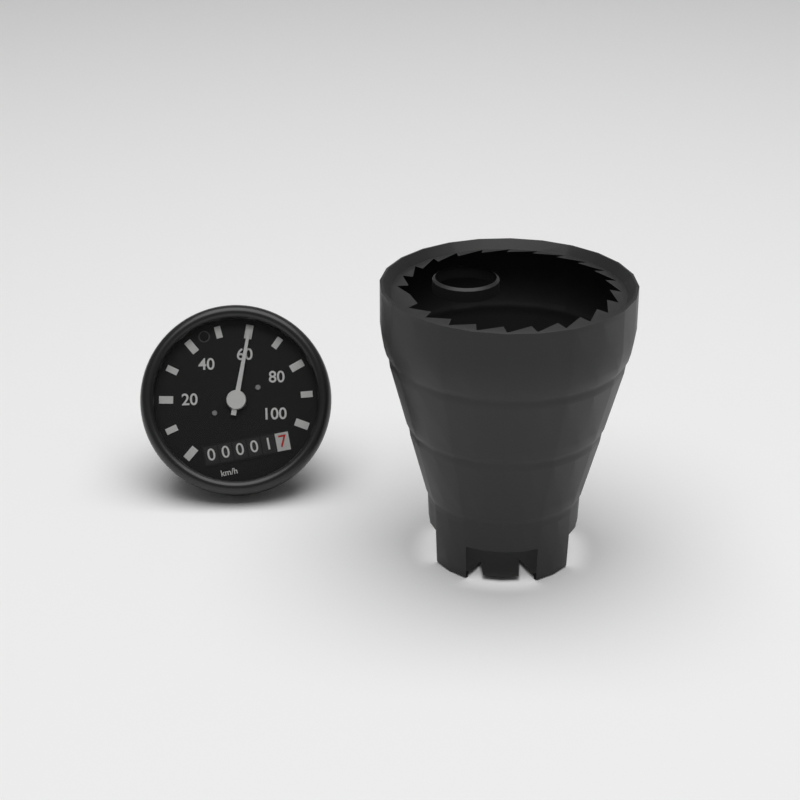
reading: 60 km/h
